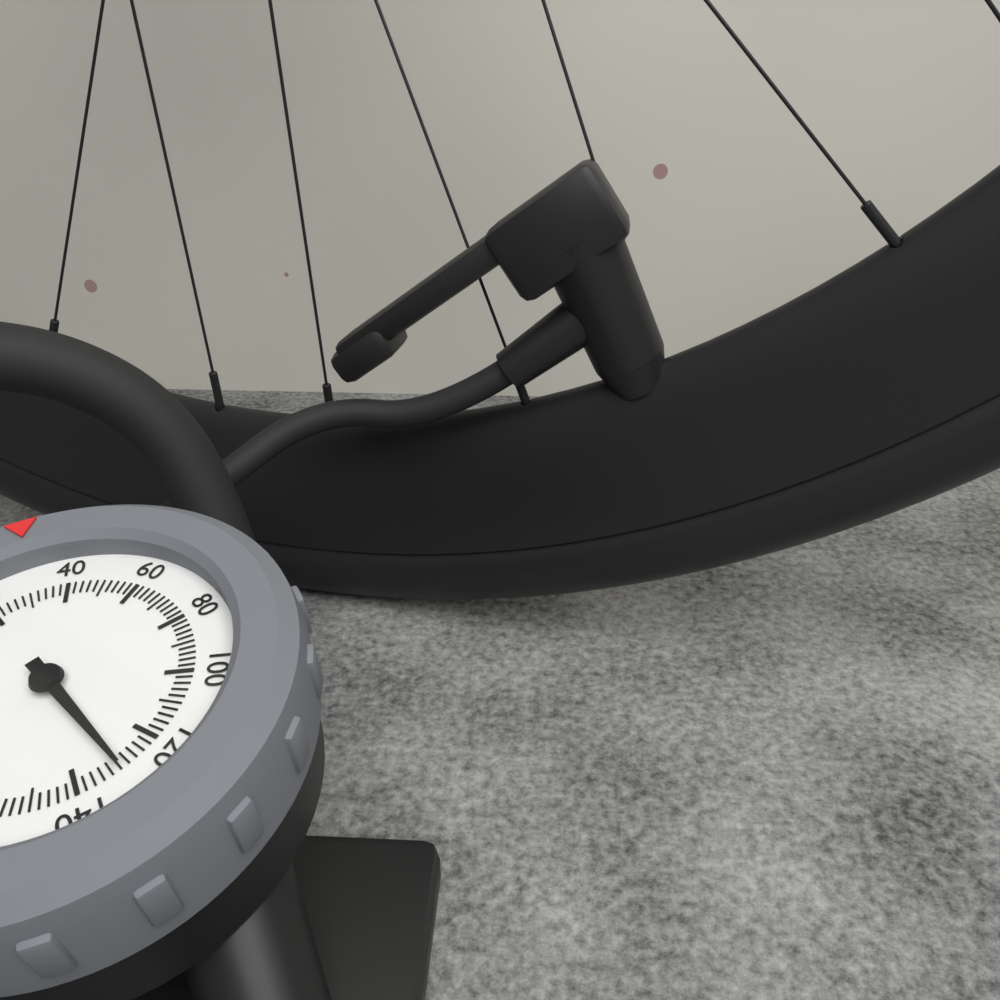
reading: 130 psi
